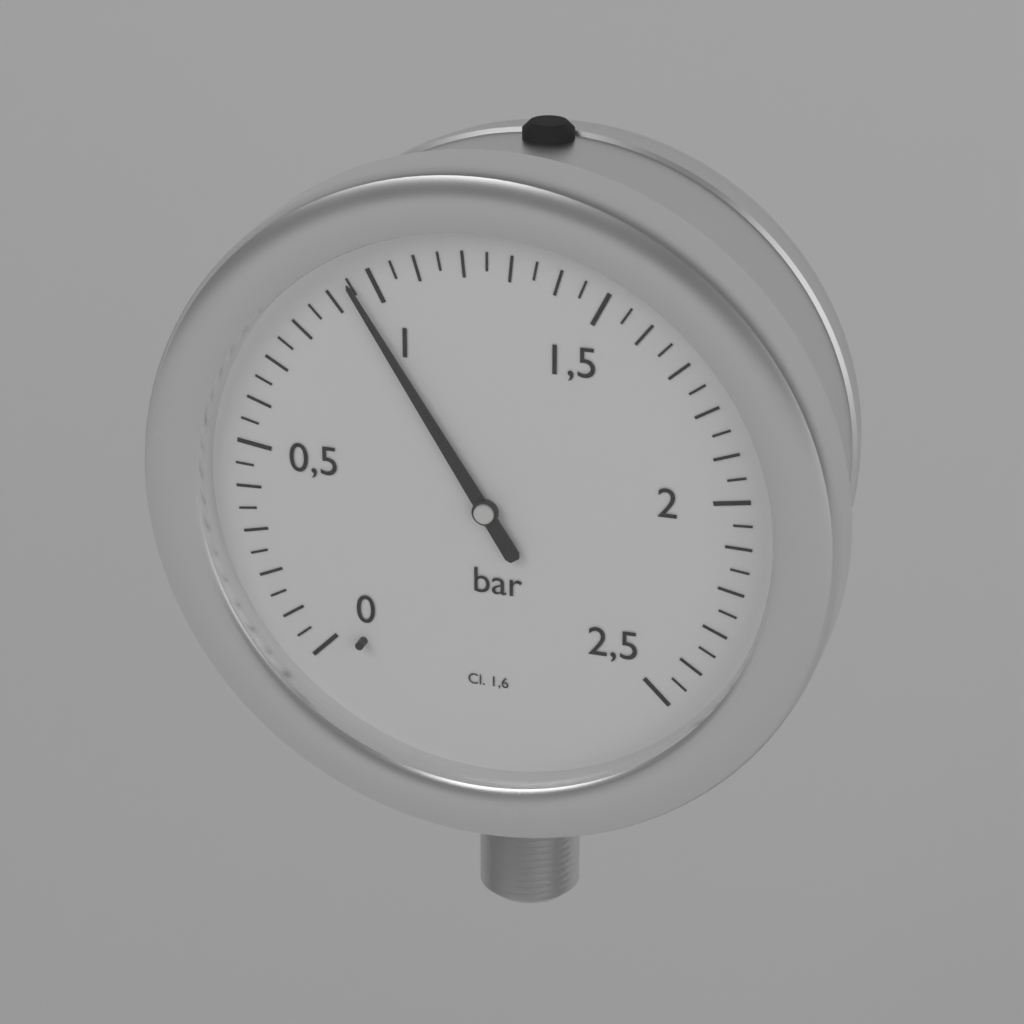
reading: 0.95 bar
